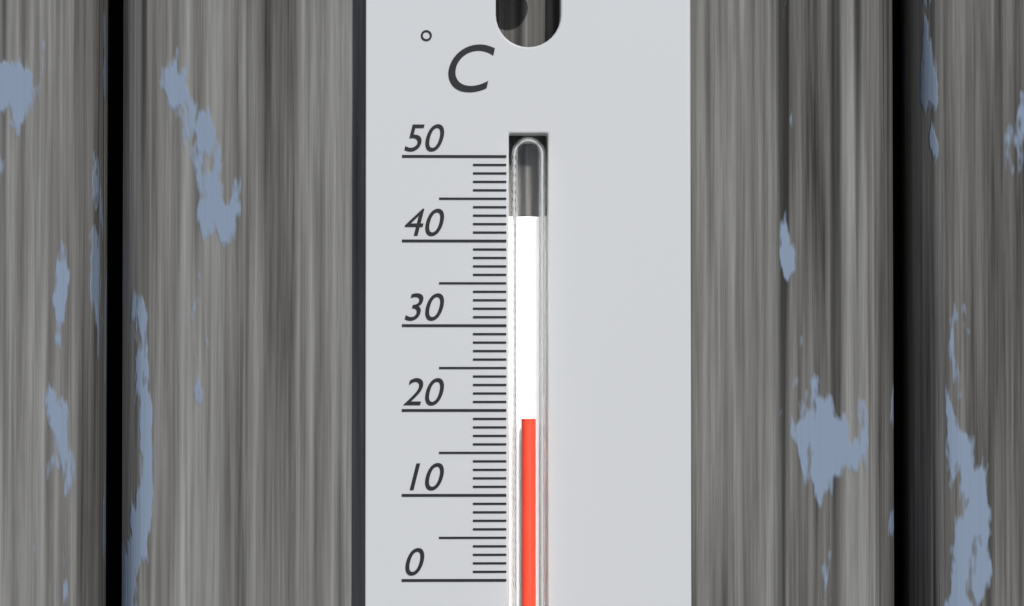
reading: 19 °C
